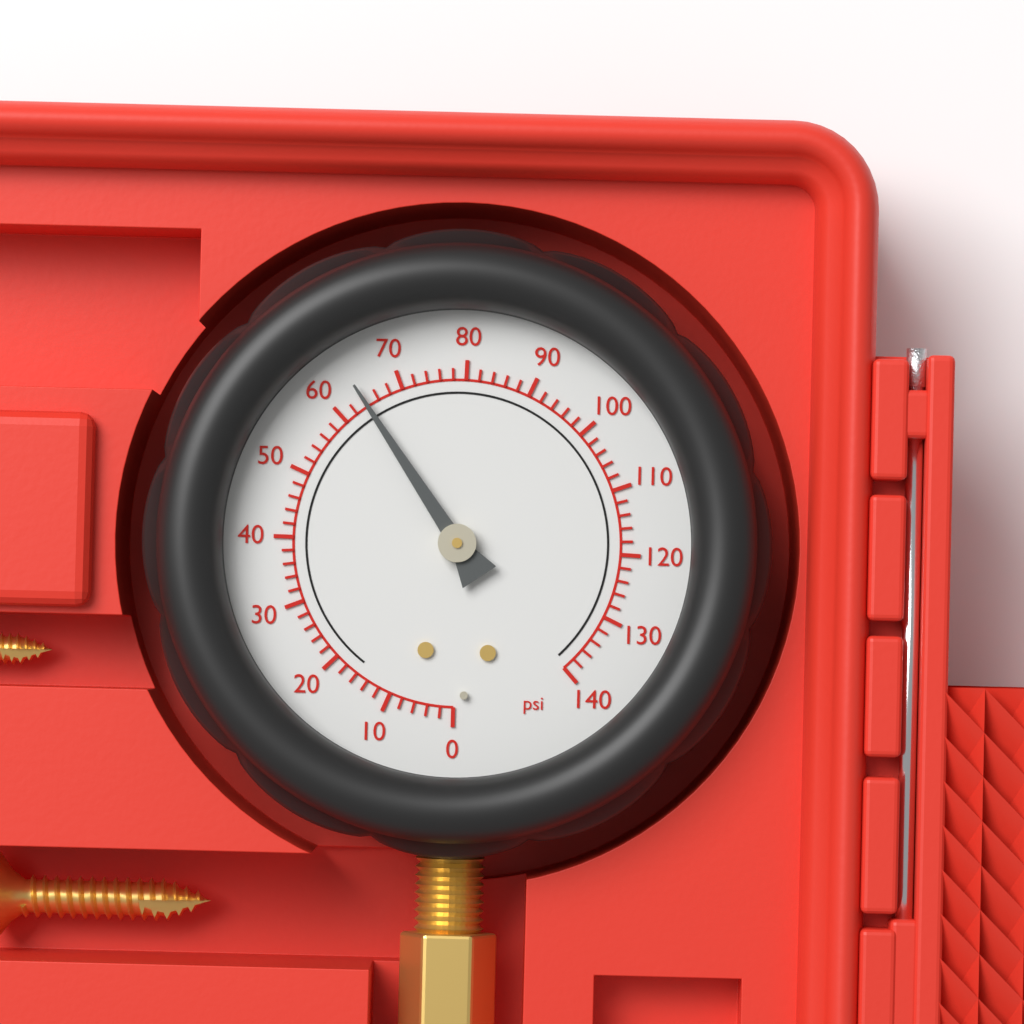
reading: 64 psi
